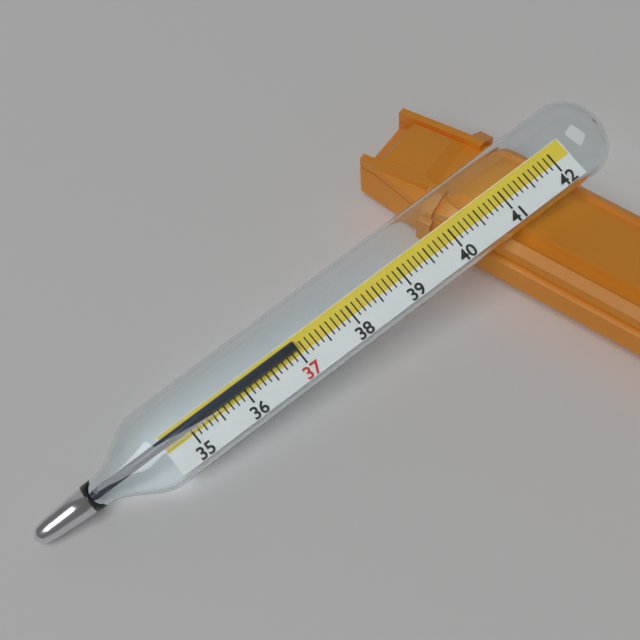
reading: 37.0 (no unit)
